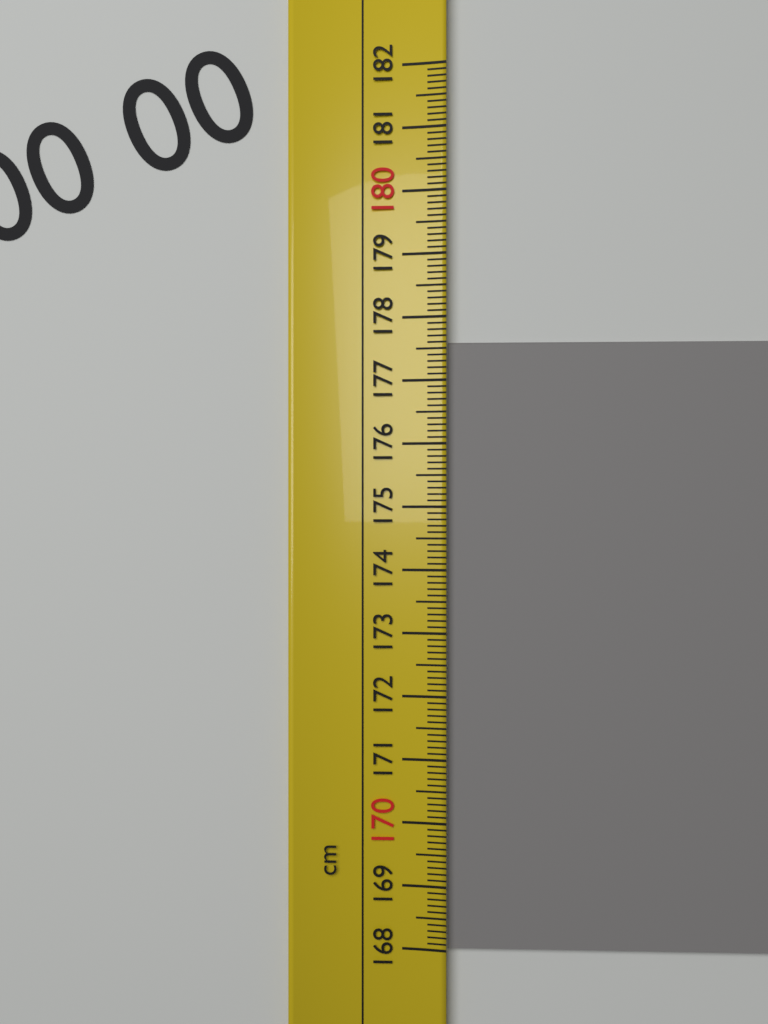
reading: 177.6 cm
